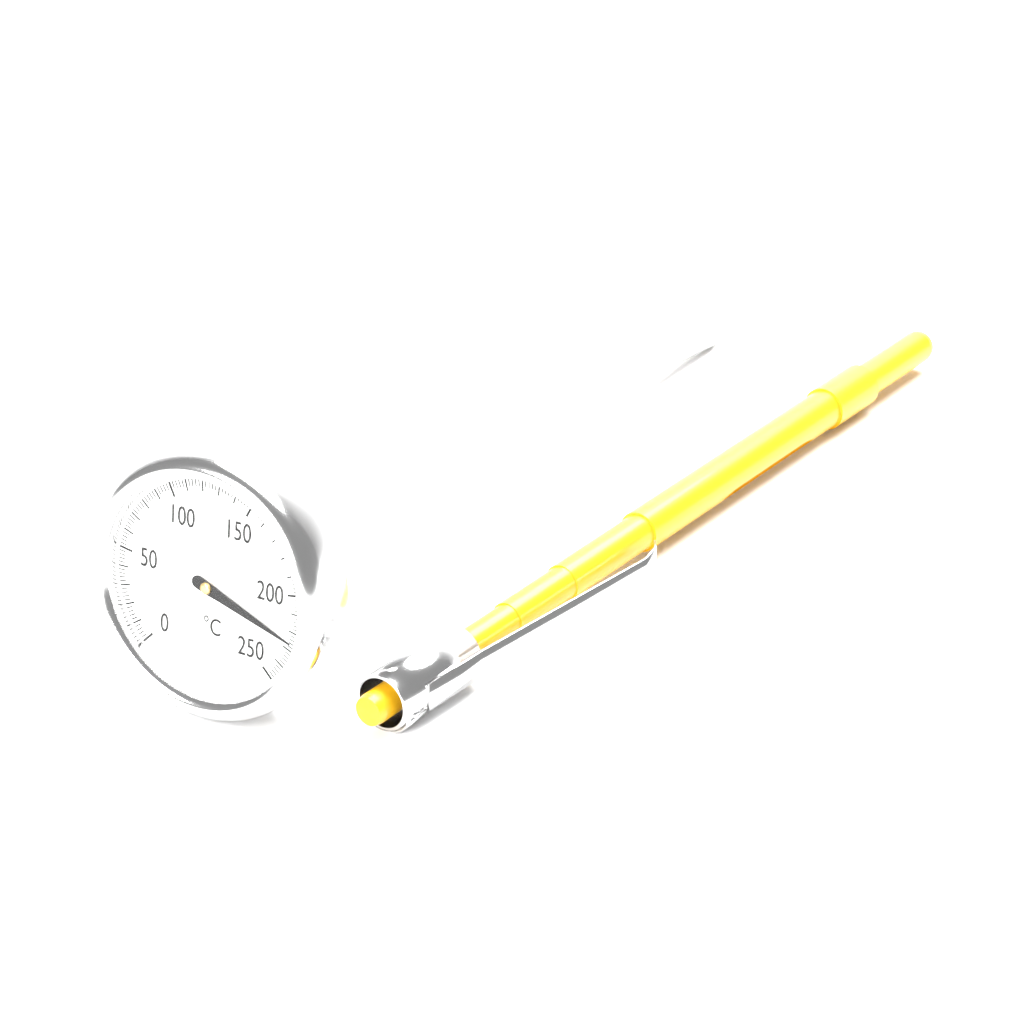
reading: 226 °C
